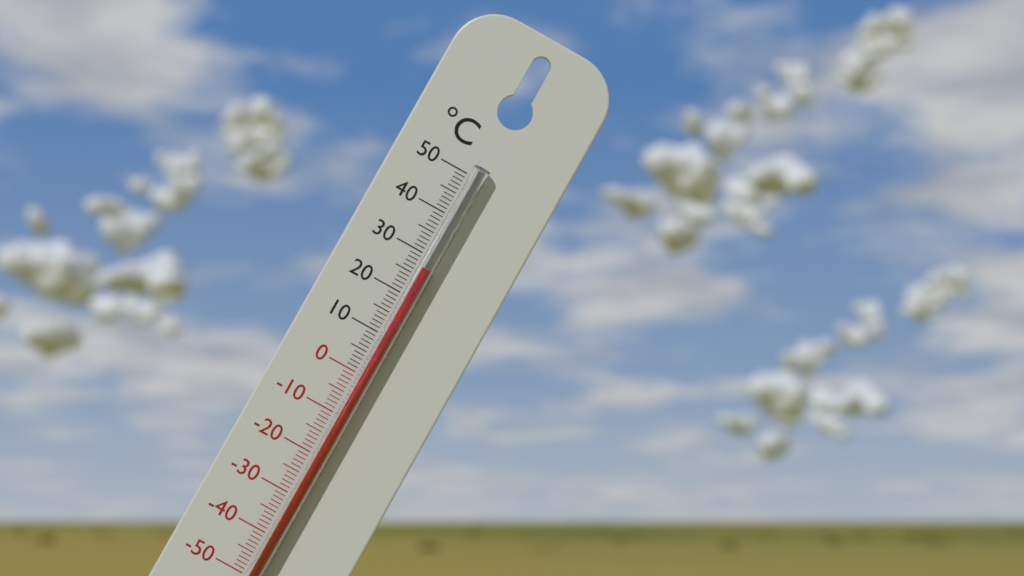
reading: 27 °C
